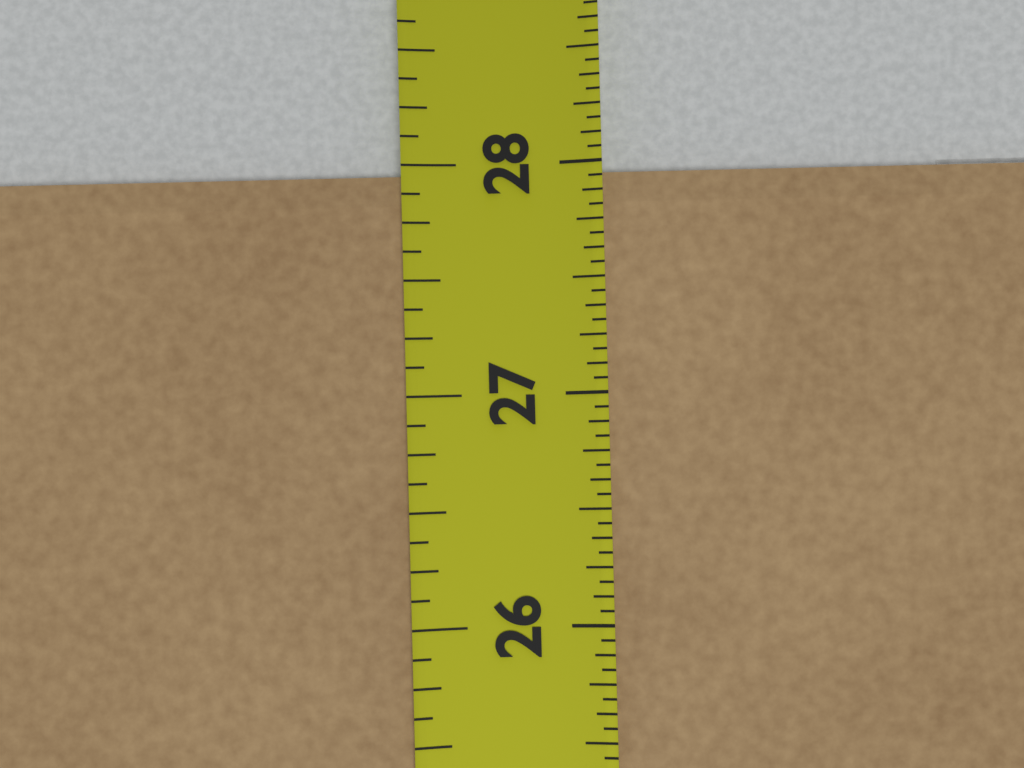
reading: 28.0000 in
